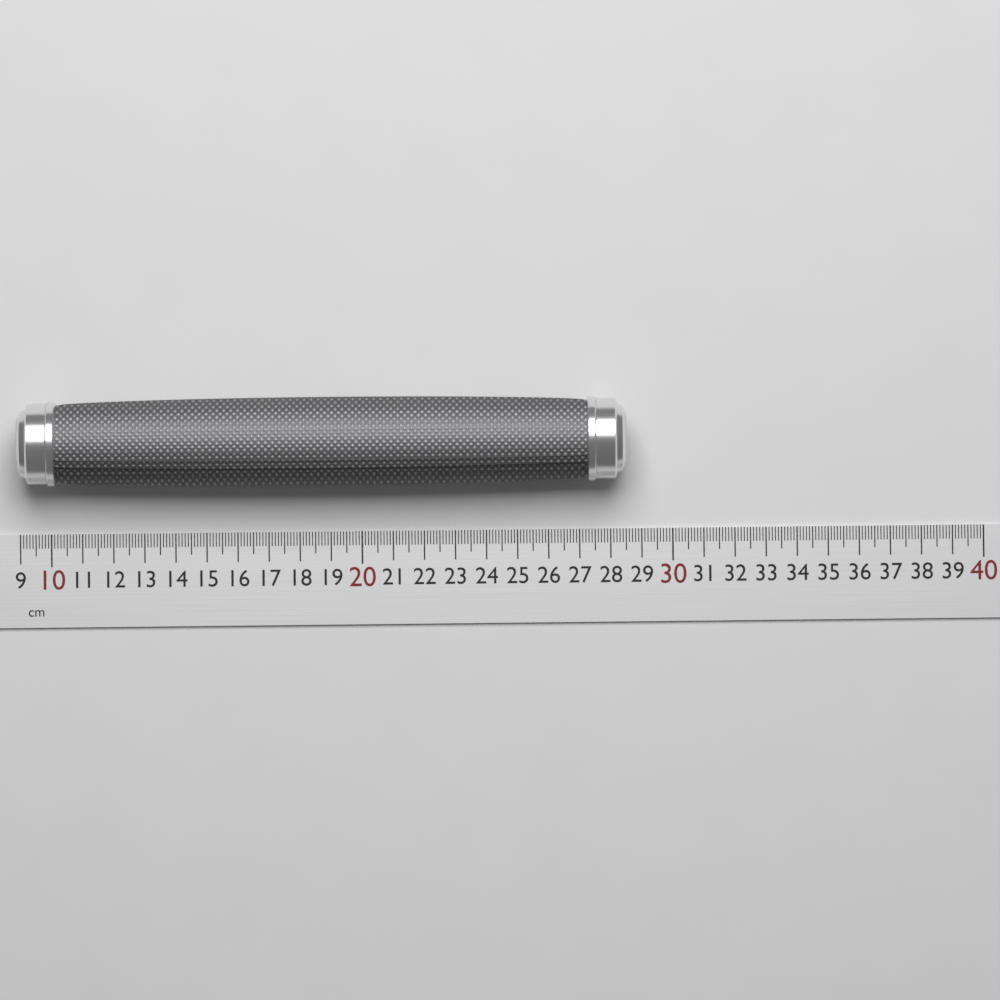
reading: 28.5 cm
